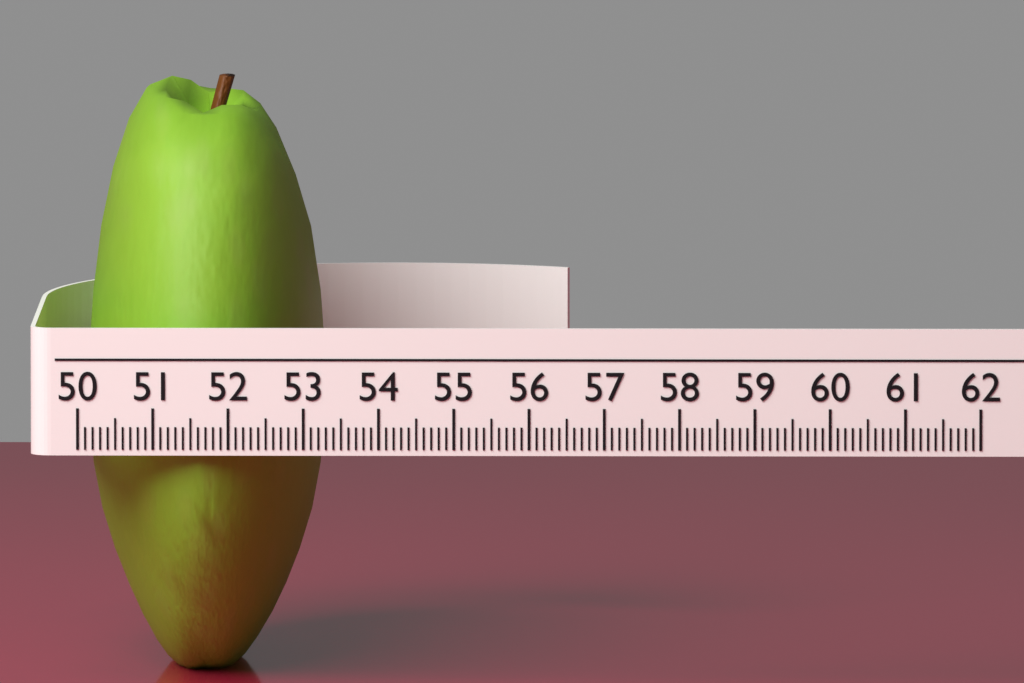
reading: 53.2 (no unit)
